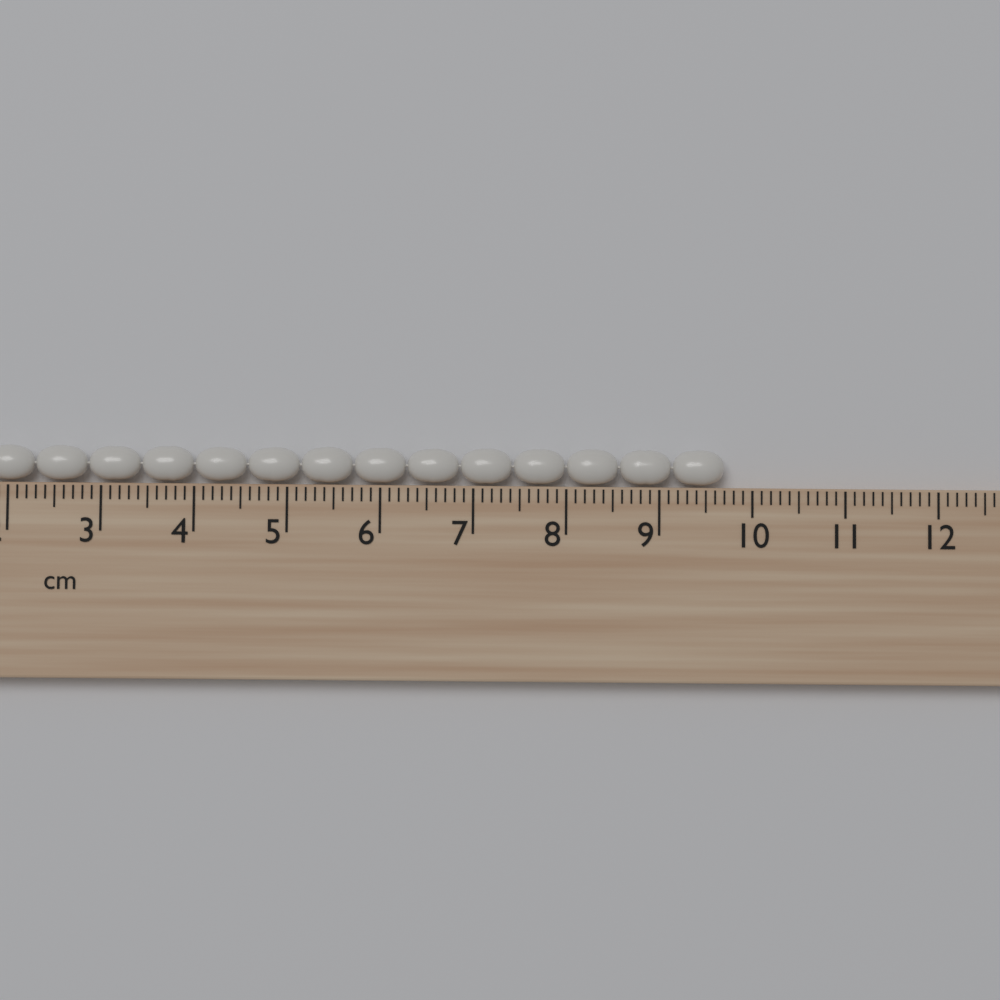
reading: 9.7 cm
